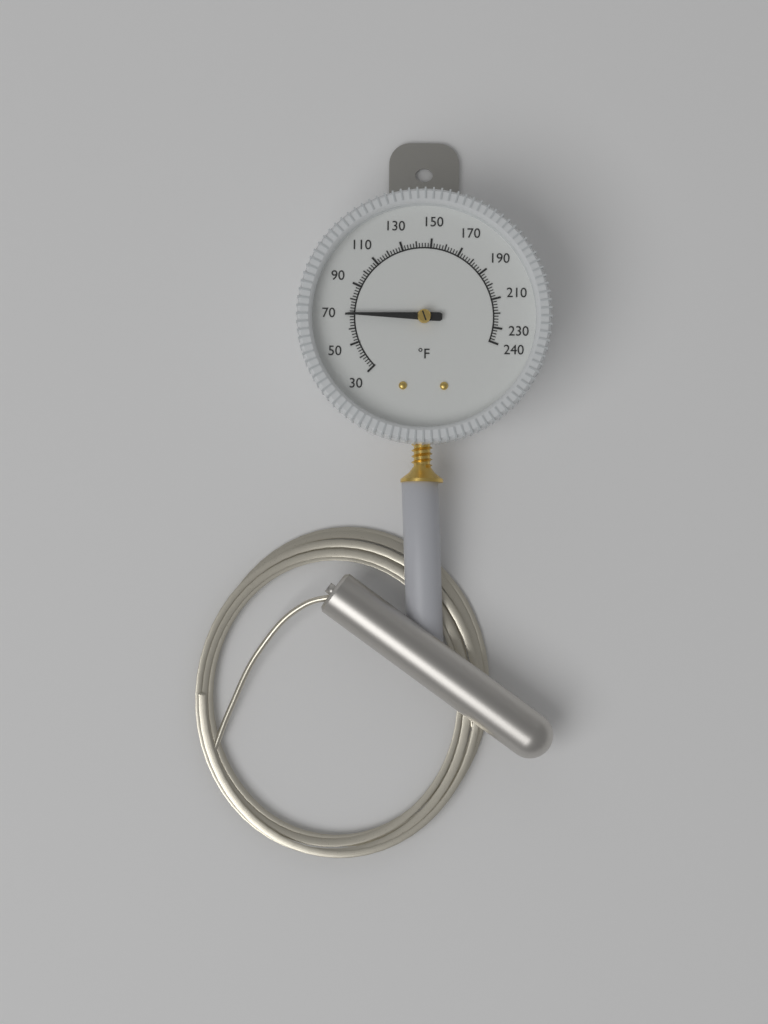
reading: 70 °F
